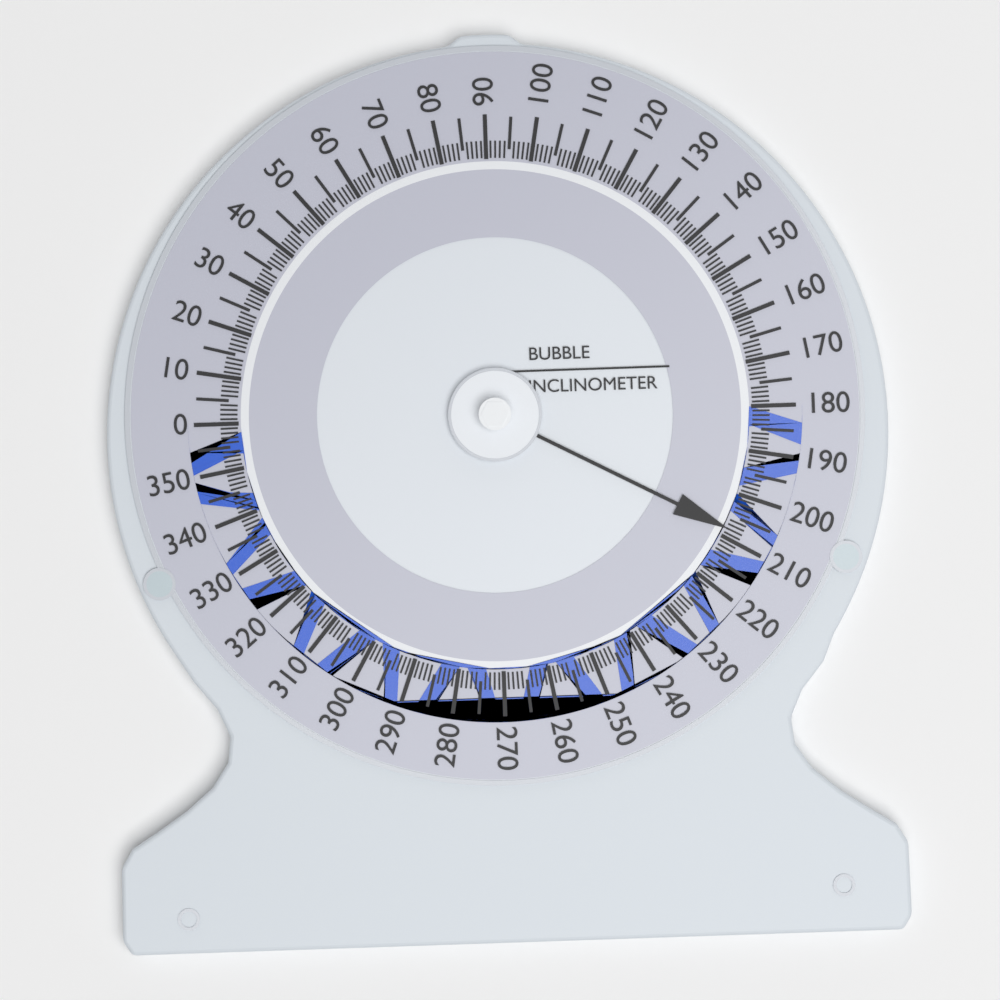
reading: 208 (no unit)
